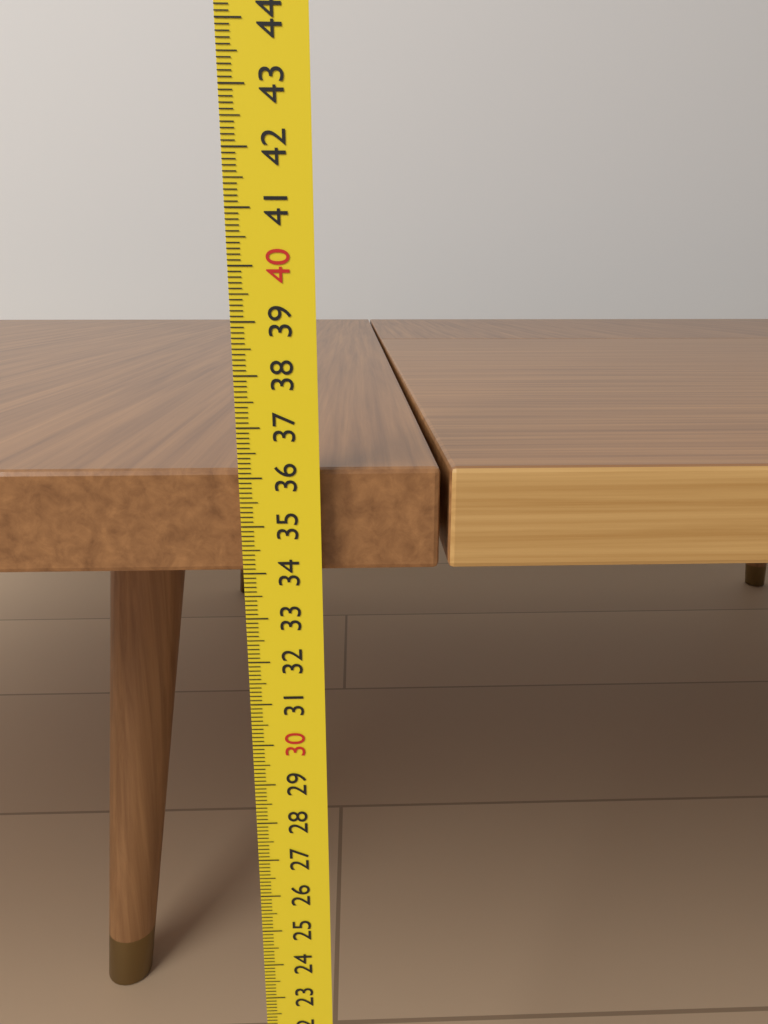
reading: 36.1 cm
